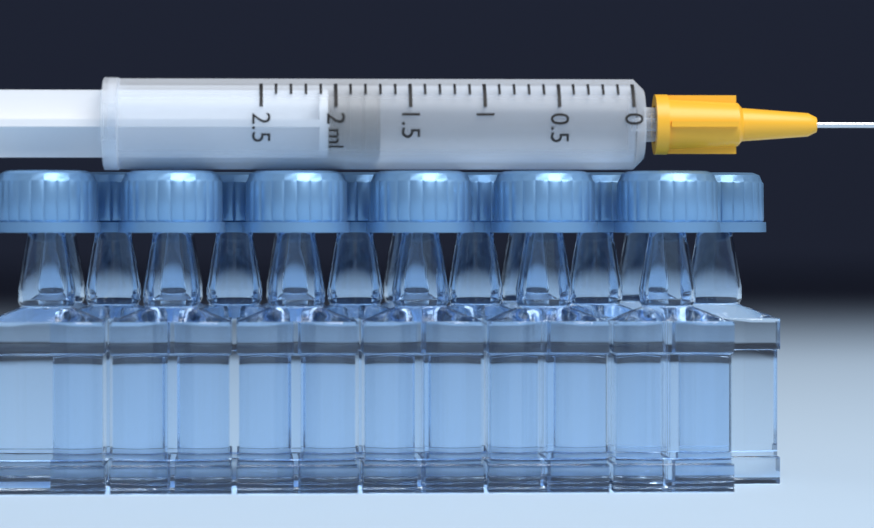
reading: 1.7 ml
